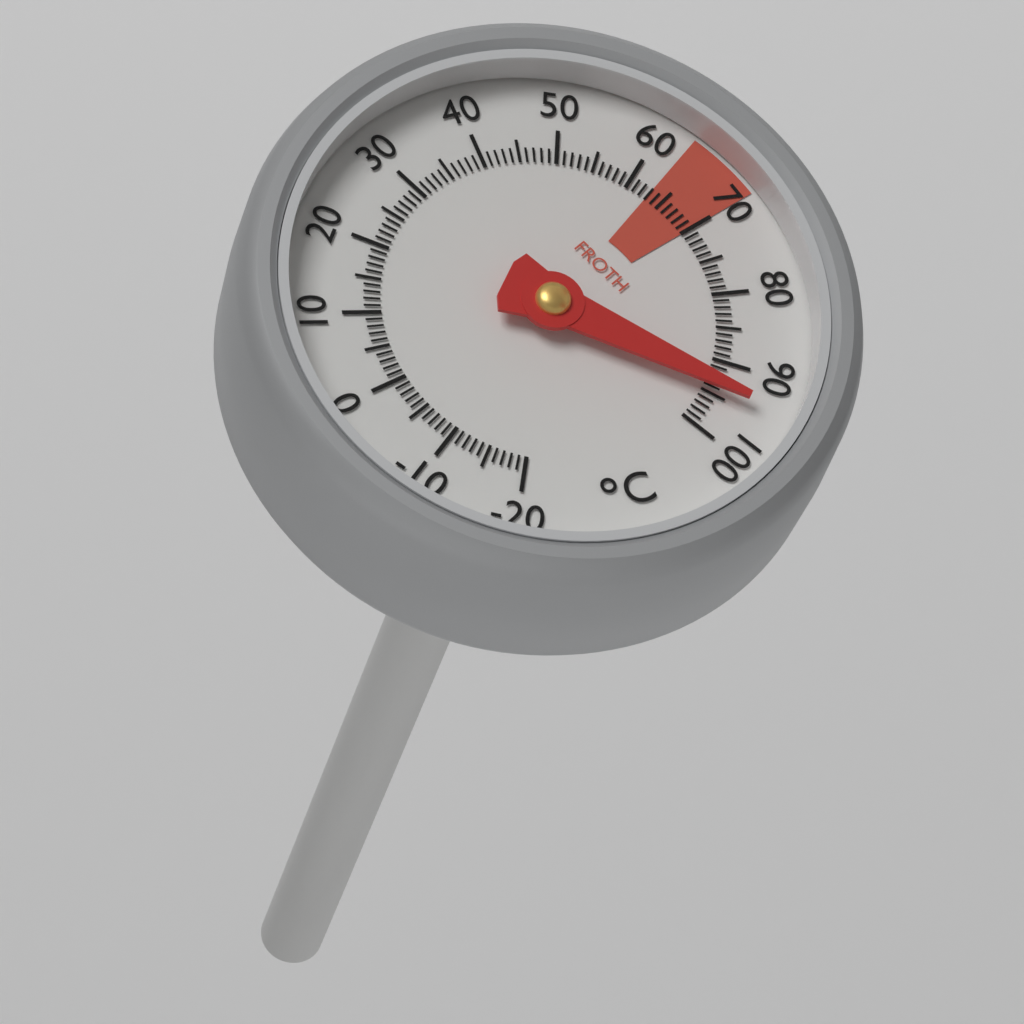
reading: 94 °C
